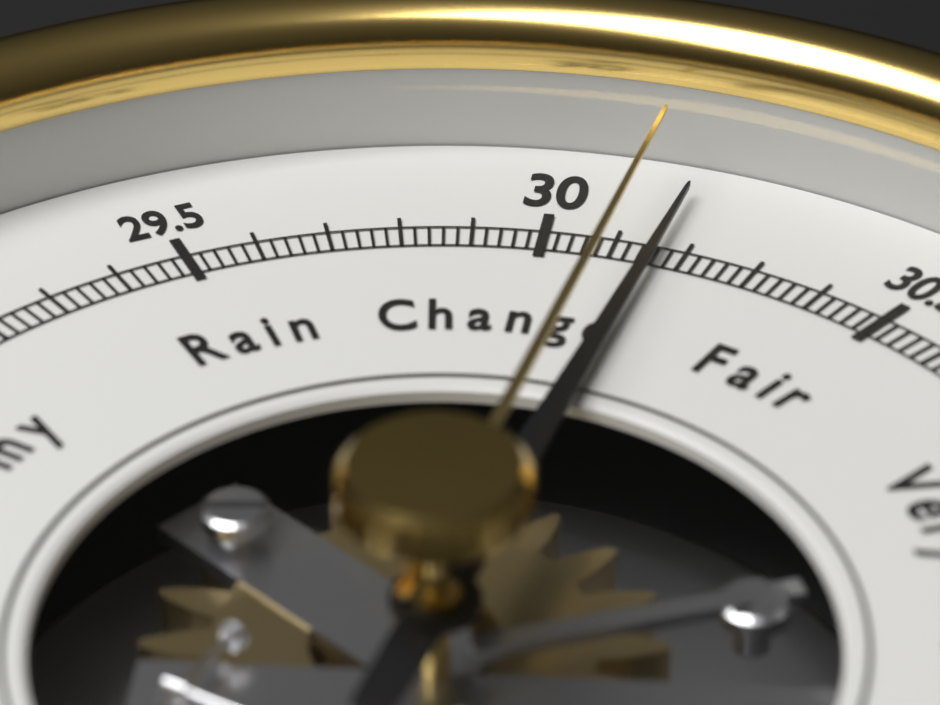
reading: 30.16 inHg
